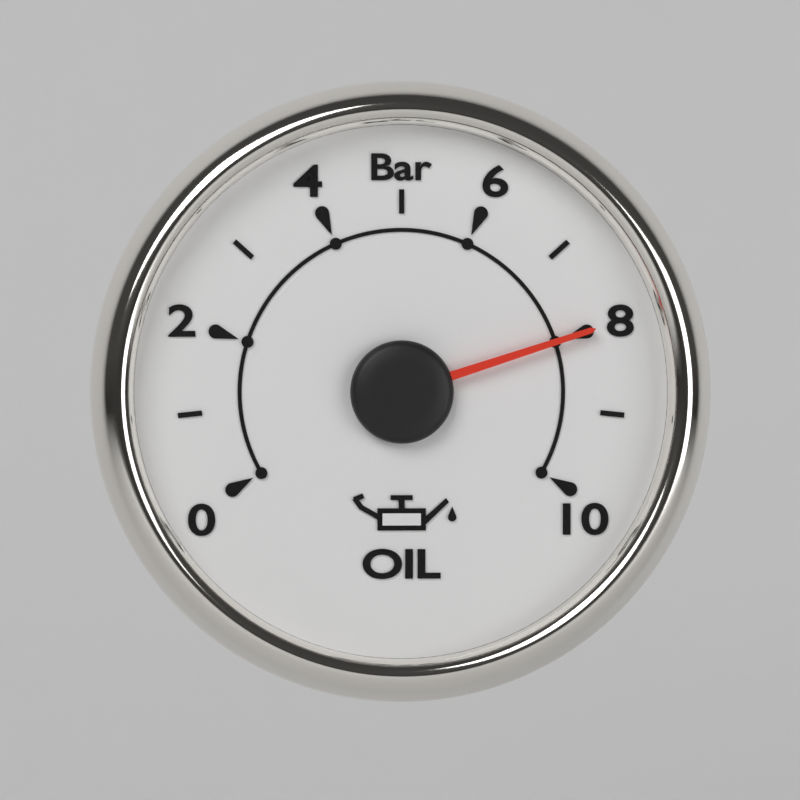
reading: 8 bar
